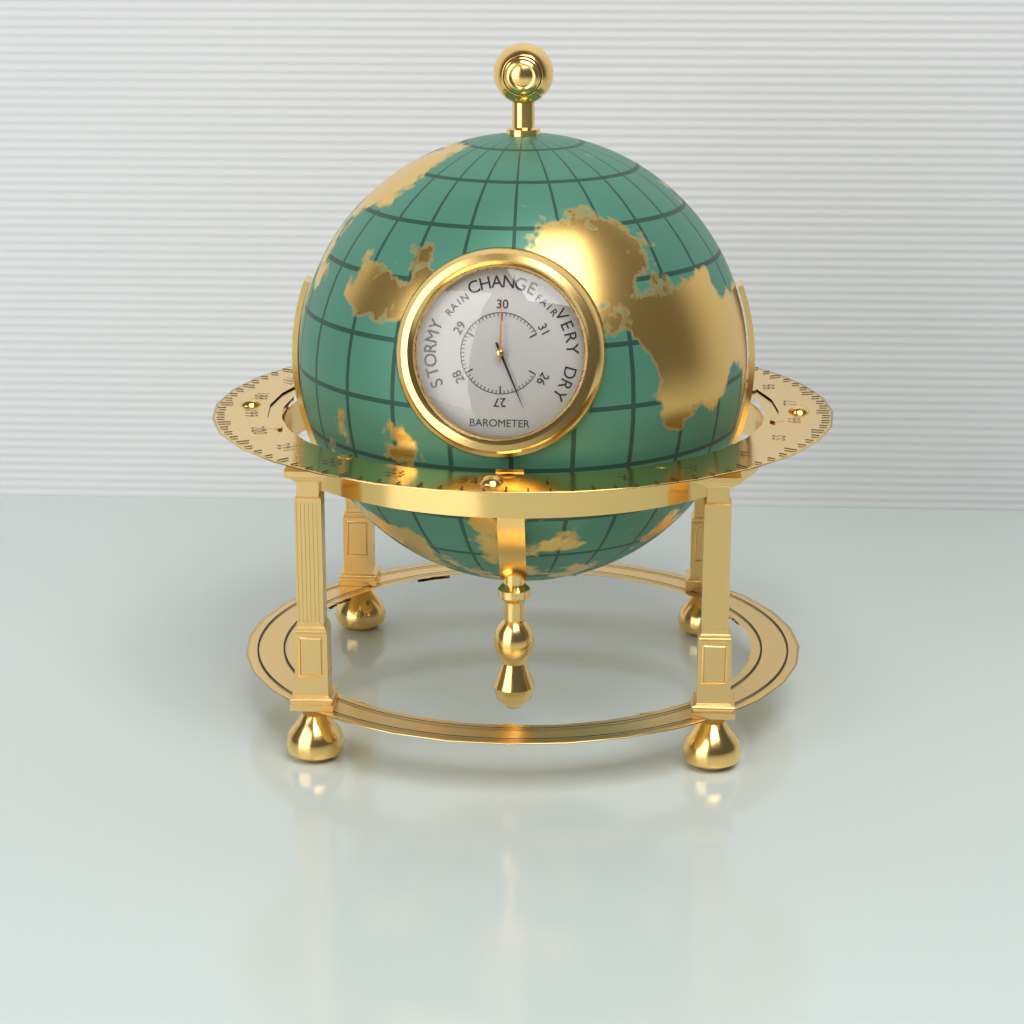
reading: 26.6 inHg
